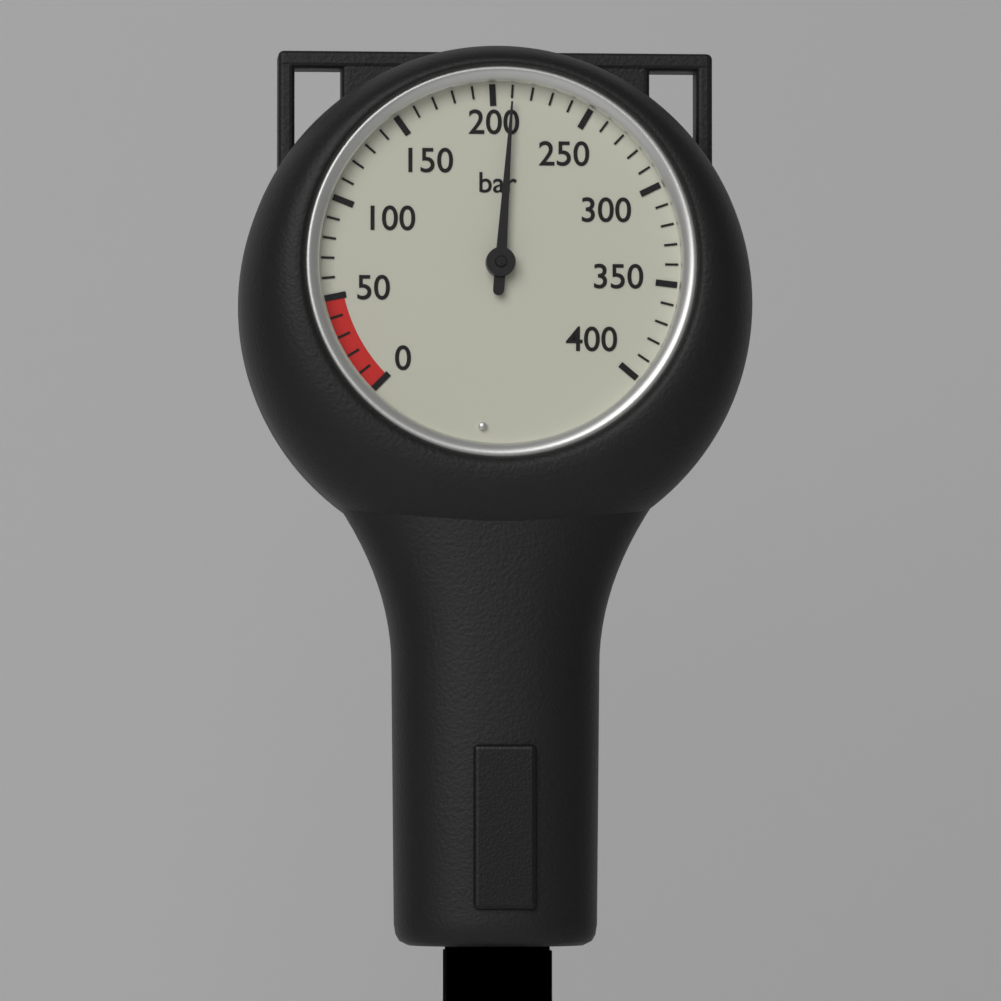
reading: 210 bar
